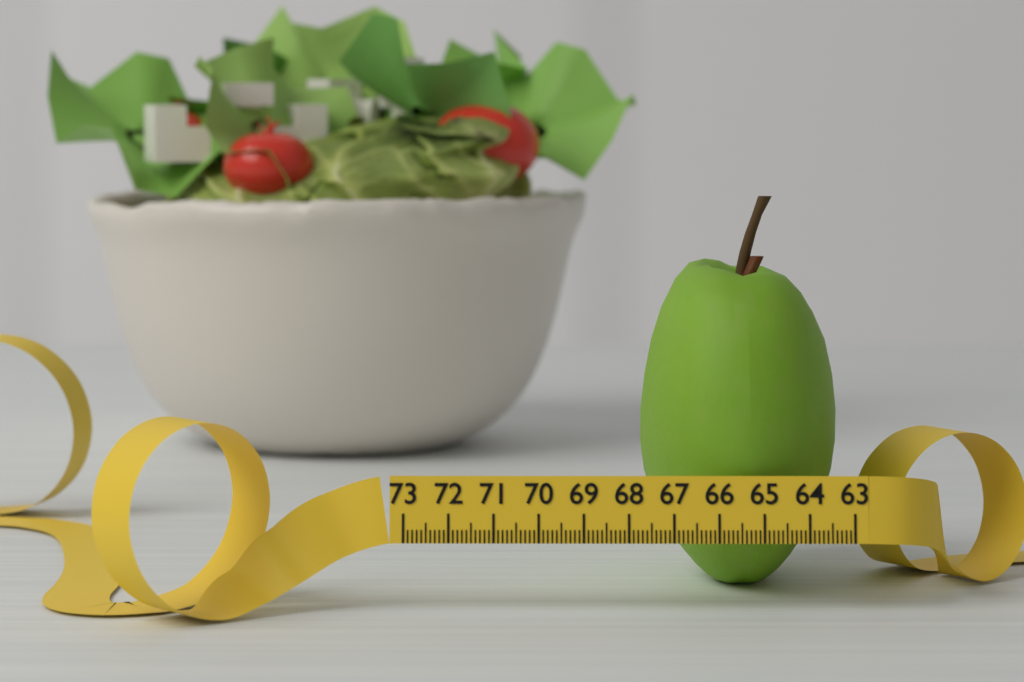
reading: 67.6 (no unit)
